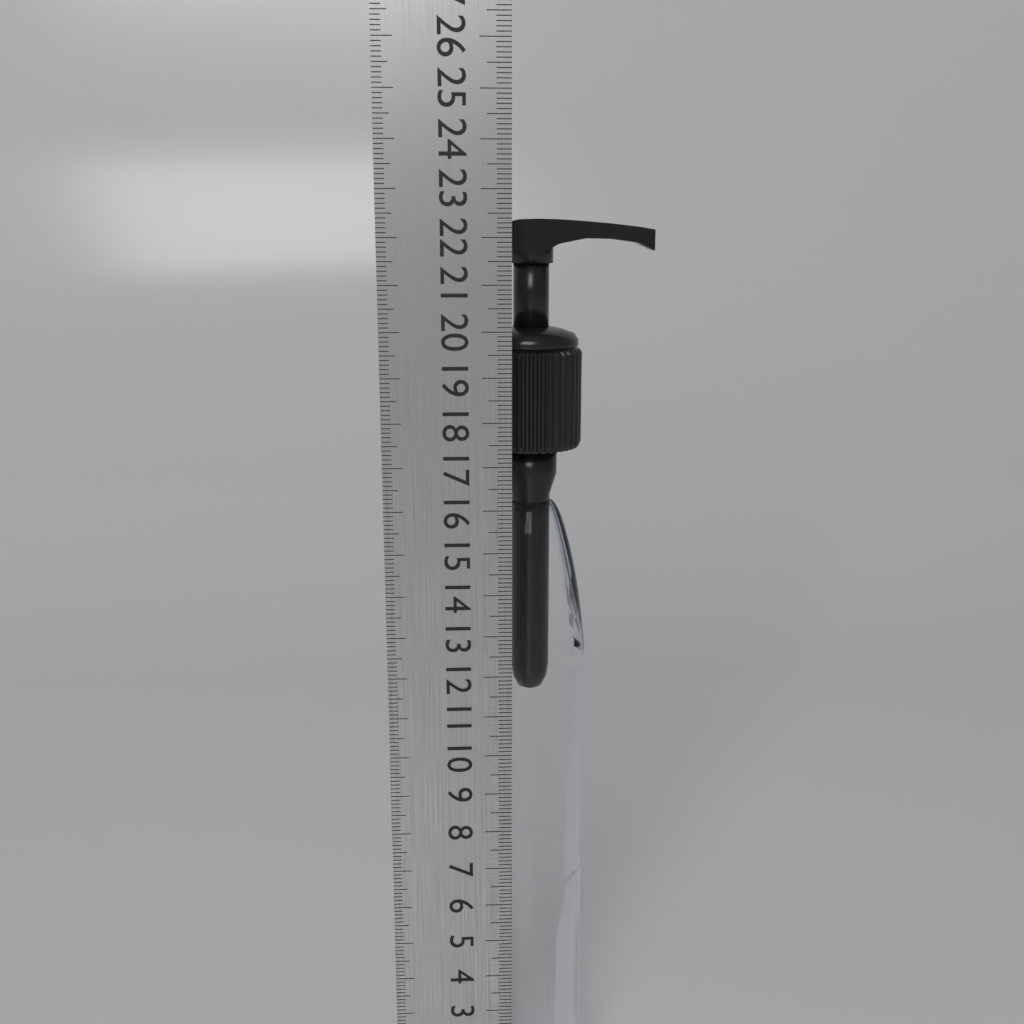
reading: 22.4 cm
